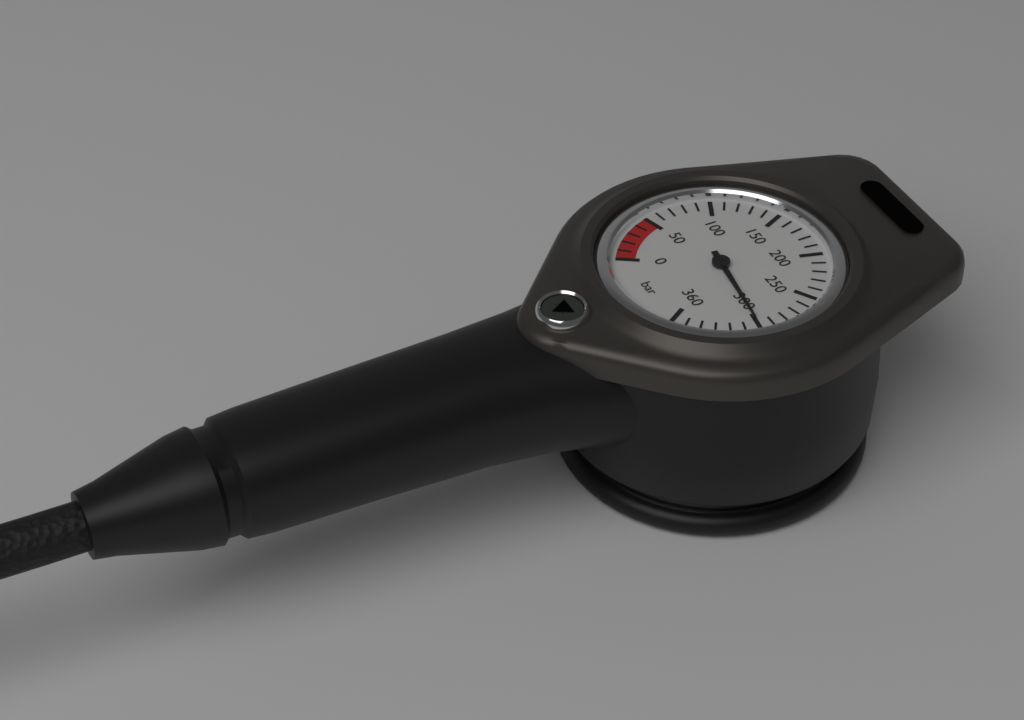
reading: 300 bar
